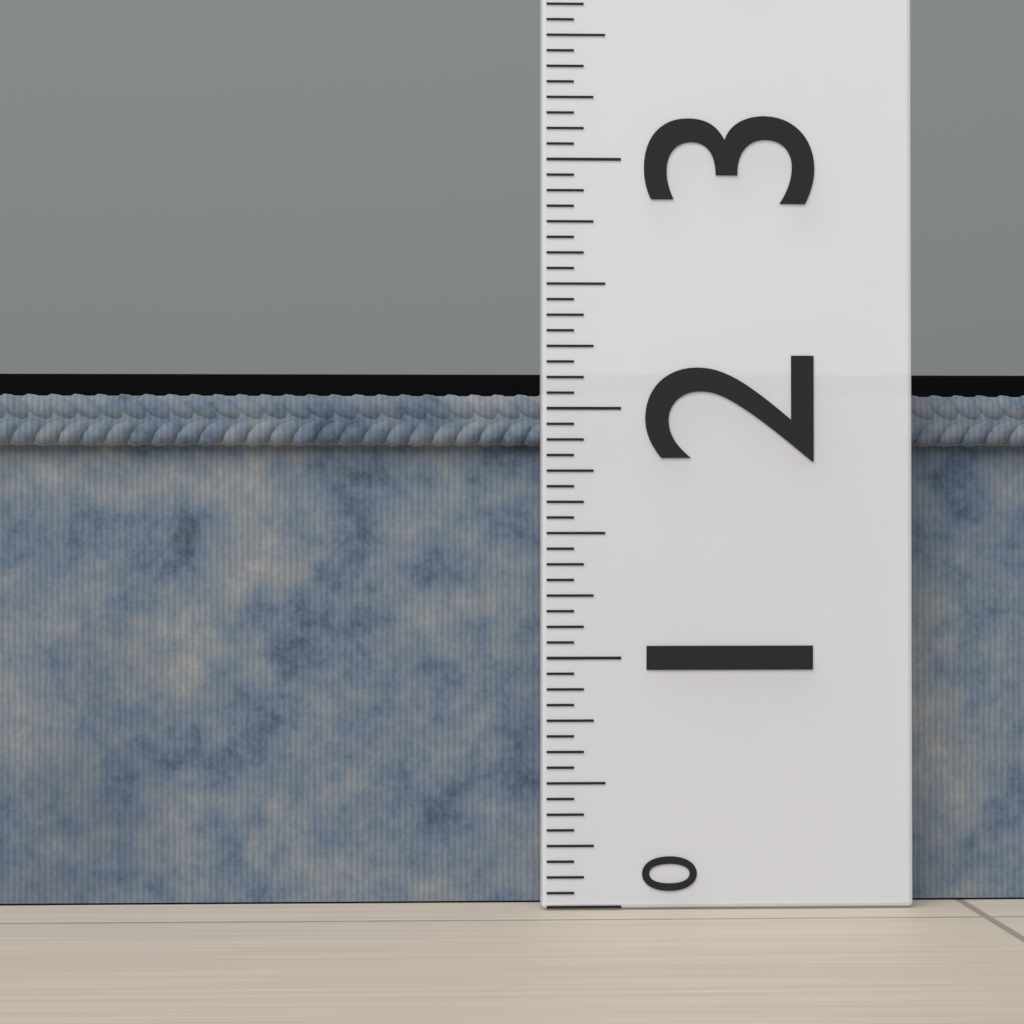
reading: 2.0625 (no unit)
